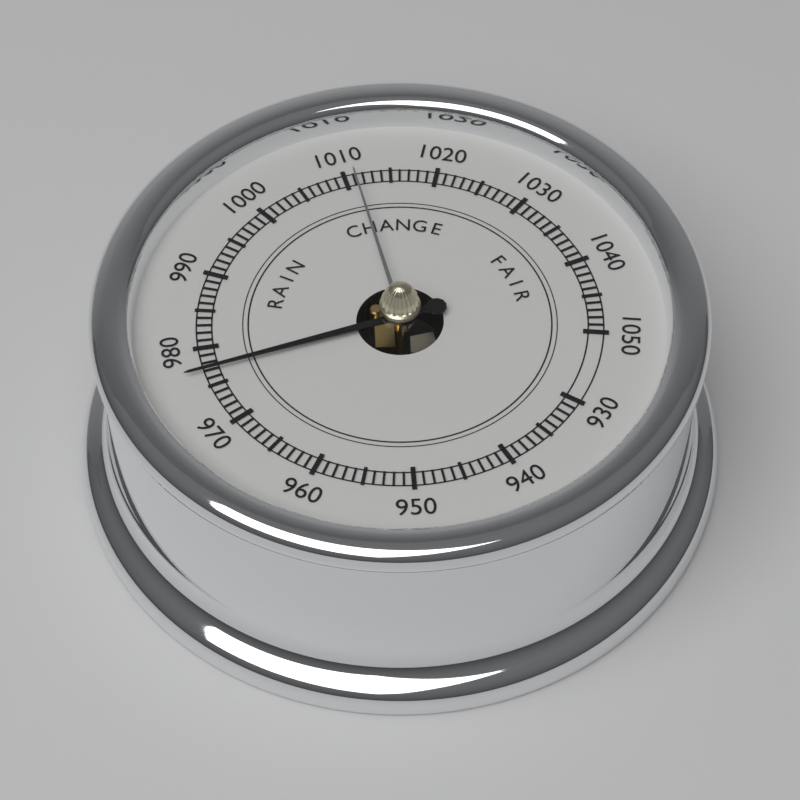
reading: 977 (no unit)
